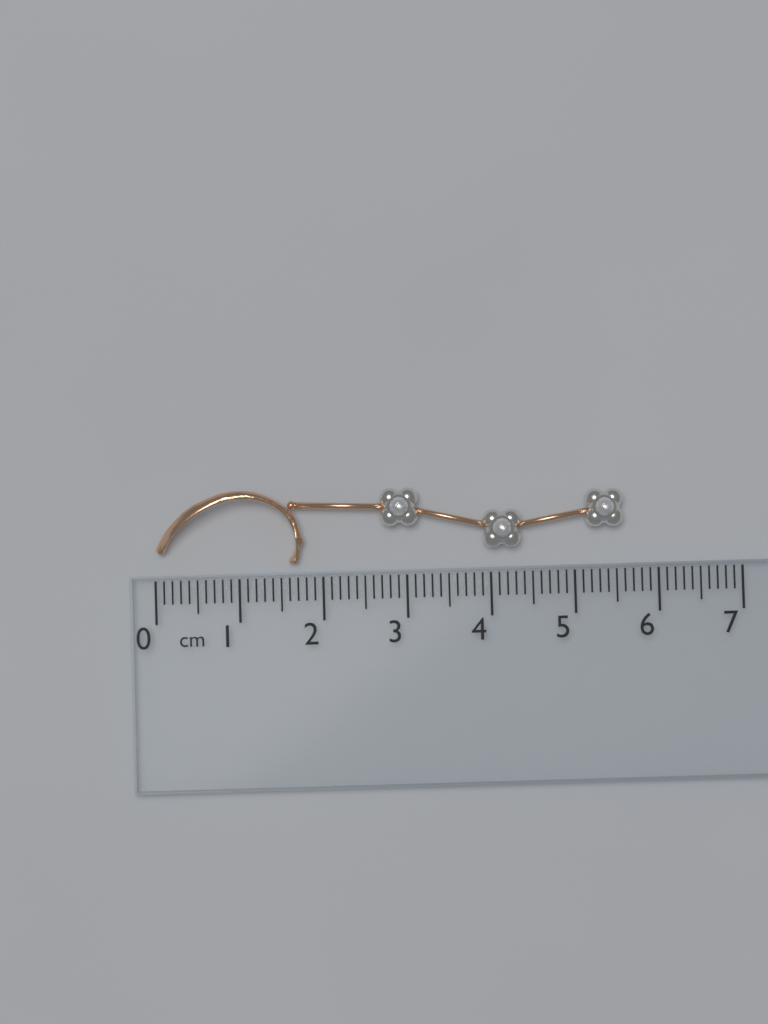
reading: 5.6 cm
